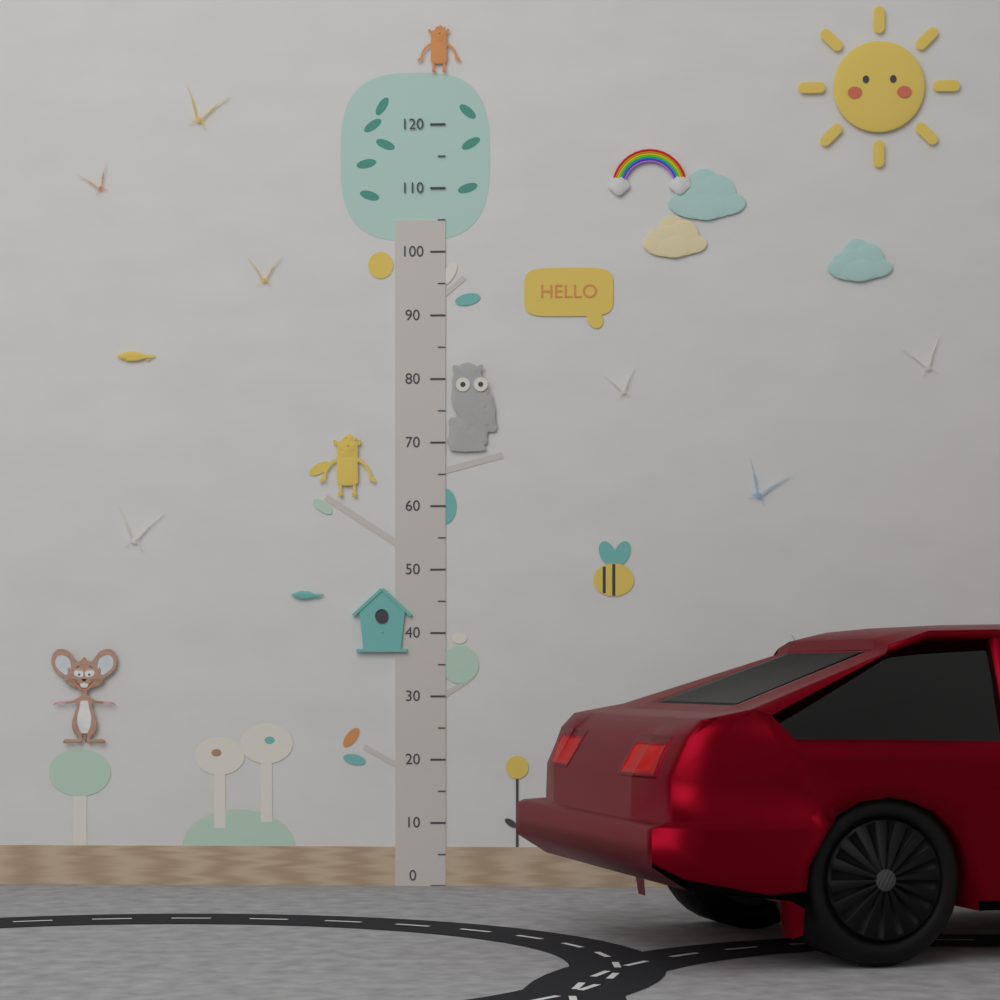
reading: 40 (no unit)
